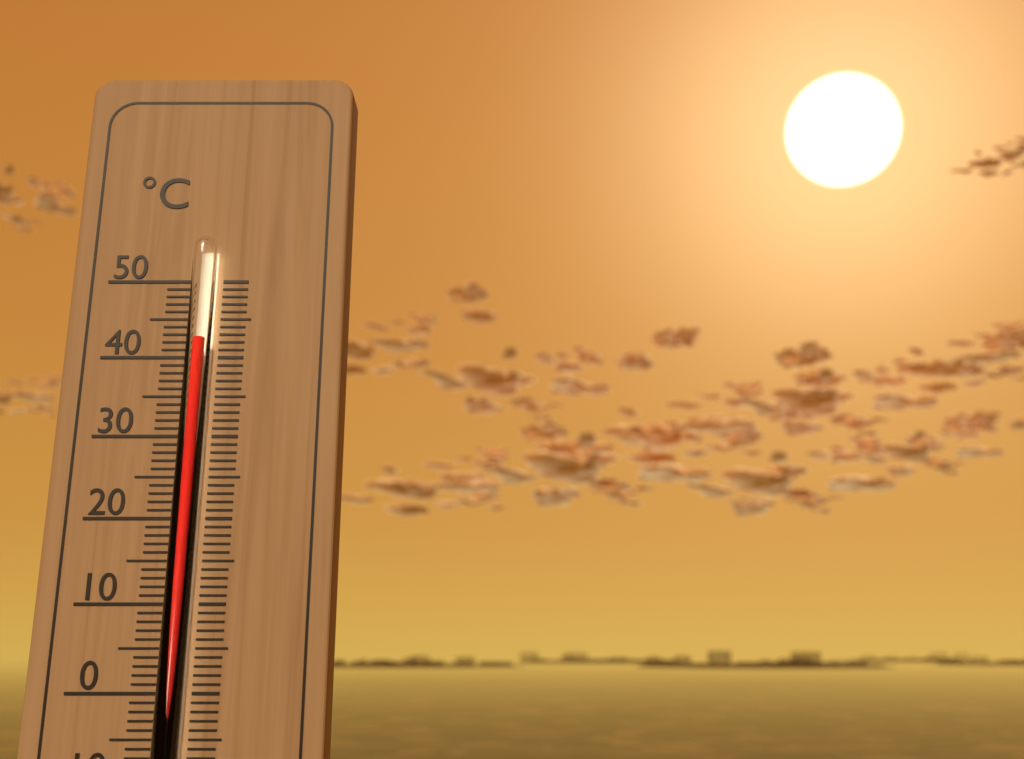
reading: 42 °C
